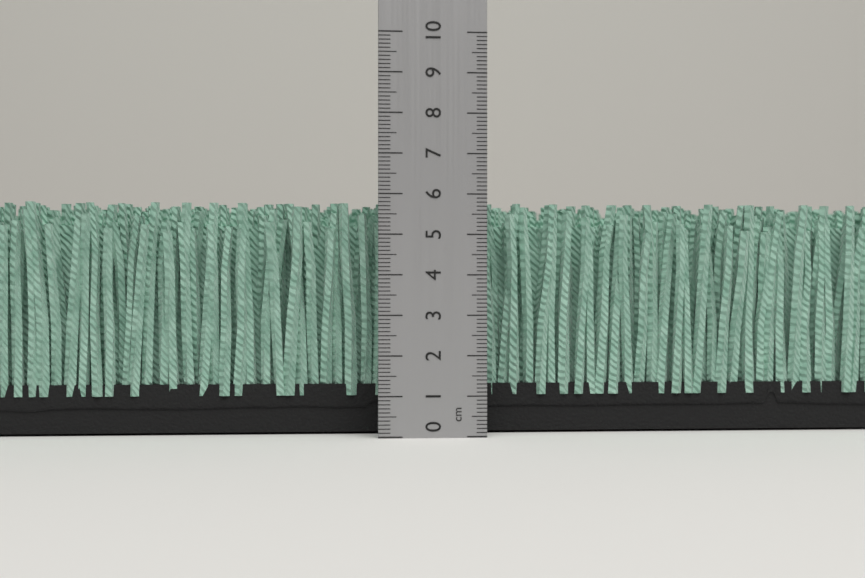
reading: 5.8 cm
